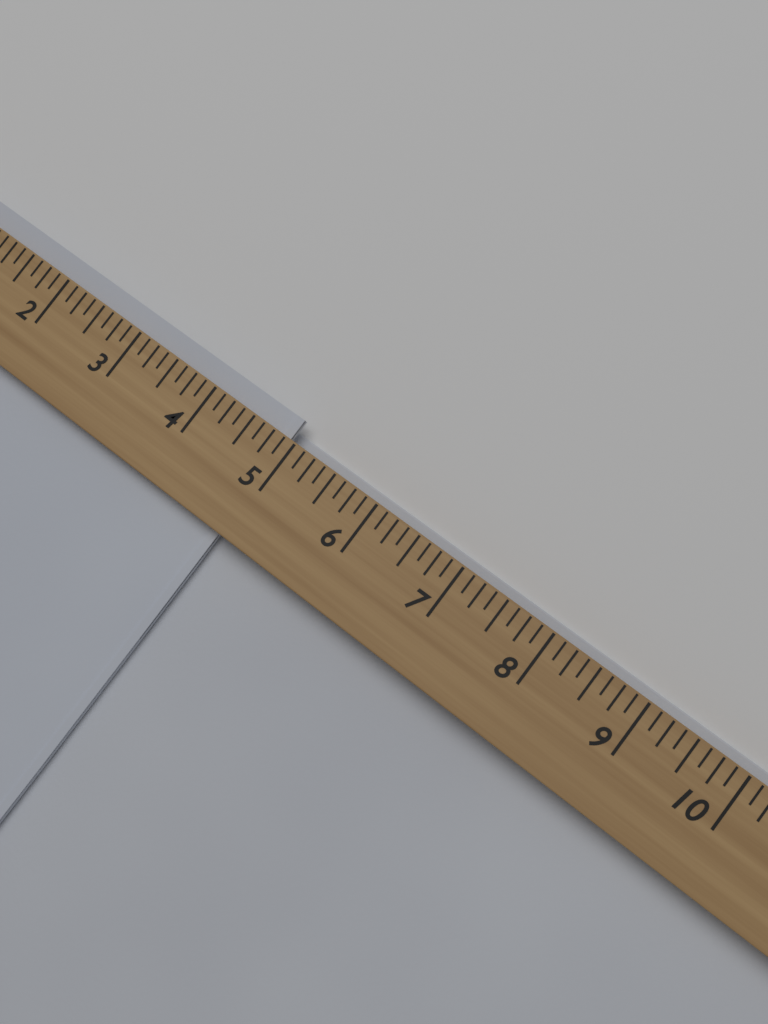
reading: 4.875 (no unit)
